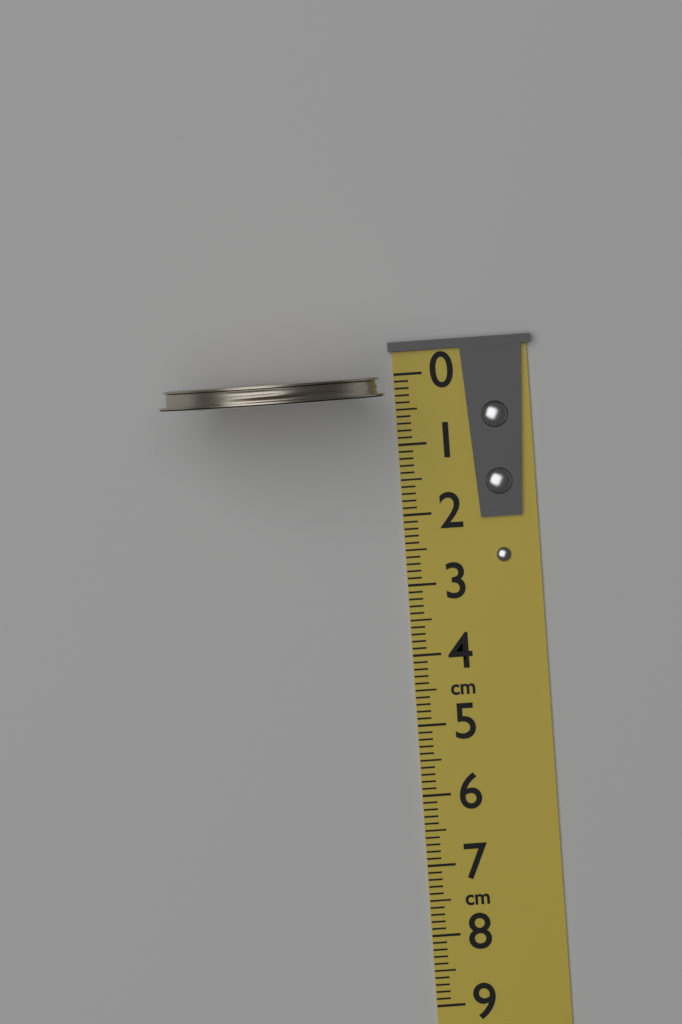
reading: 0.3 cm
